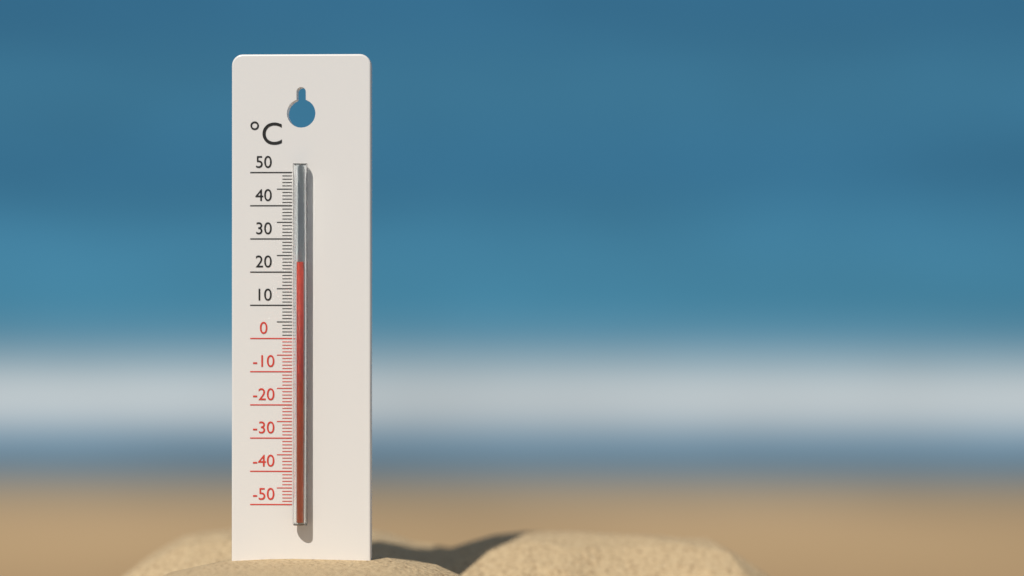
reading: 23 °C
